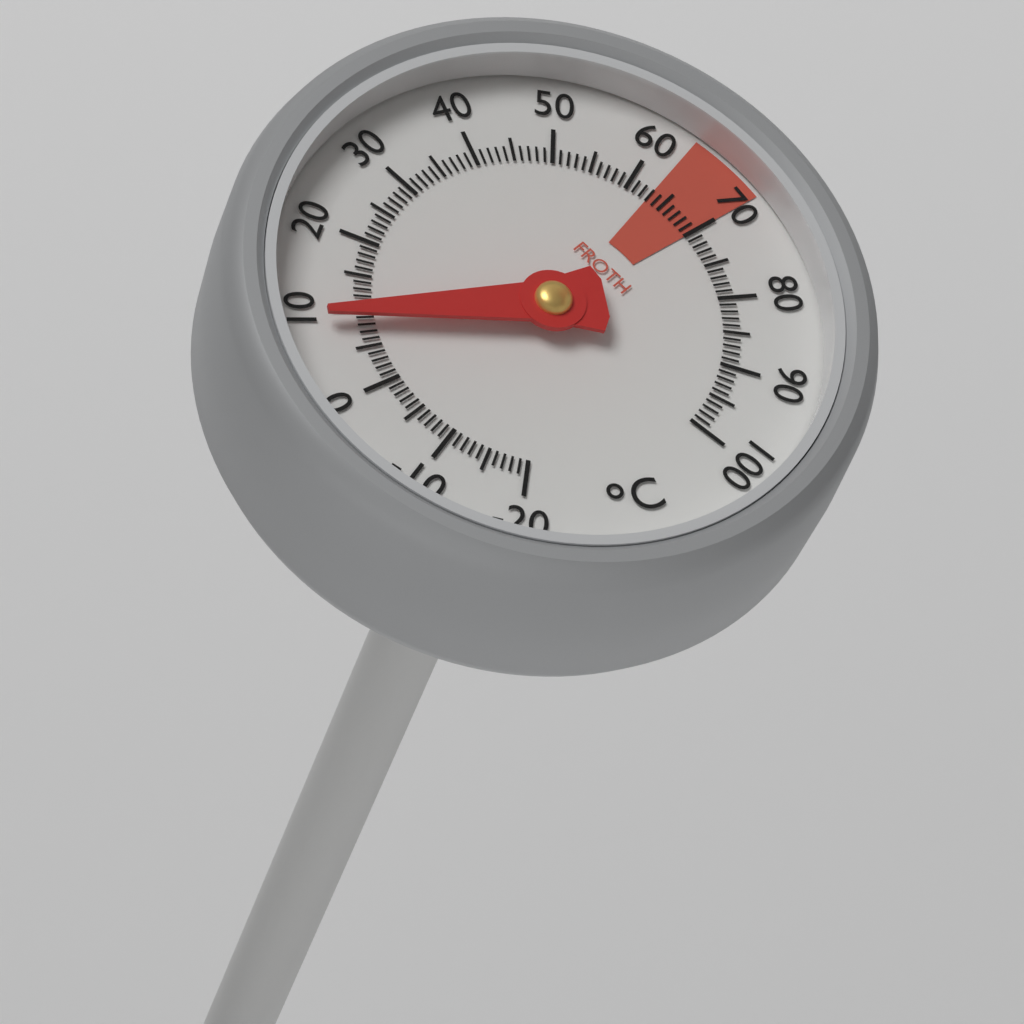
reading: 9 °C
